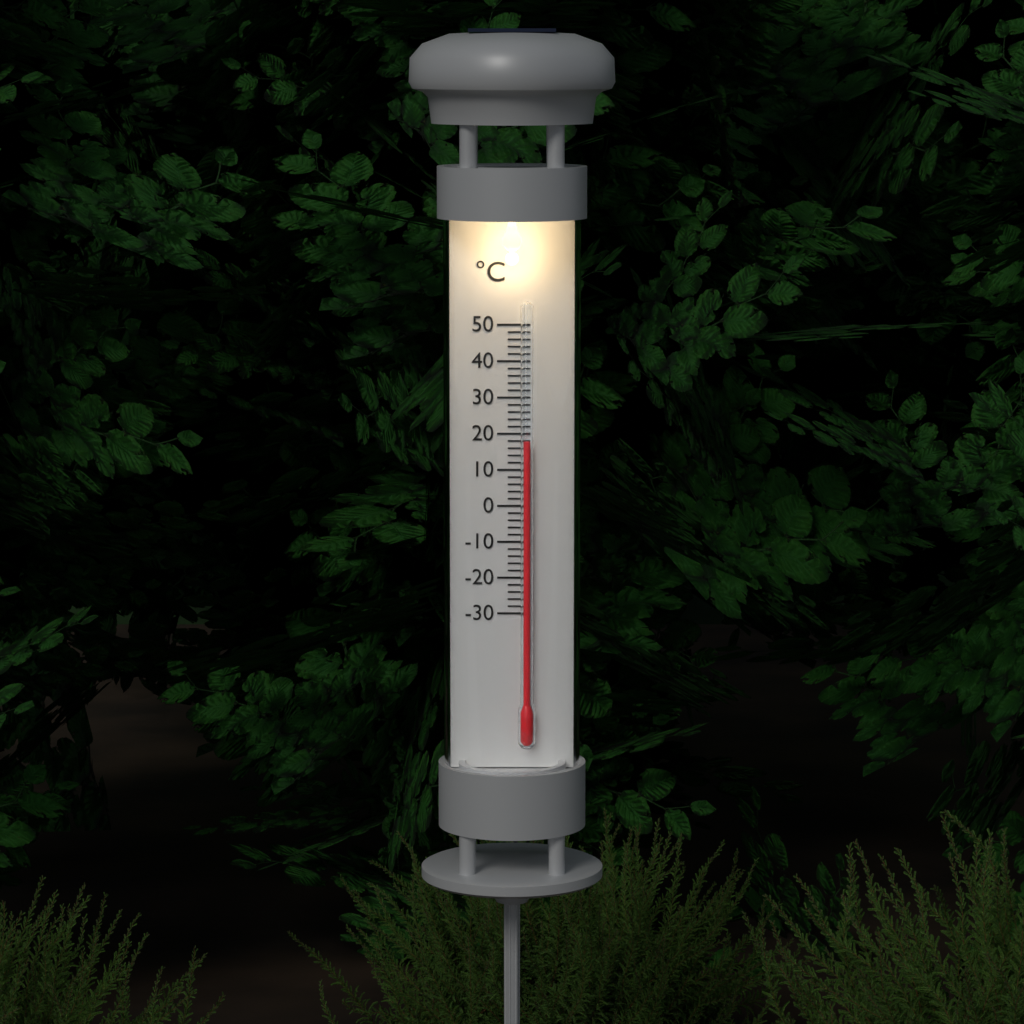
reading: 18 °C
